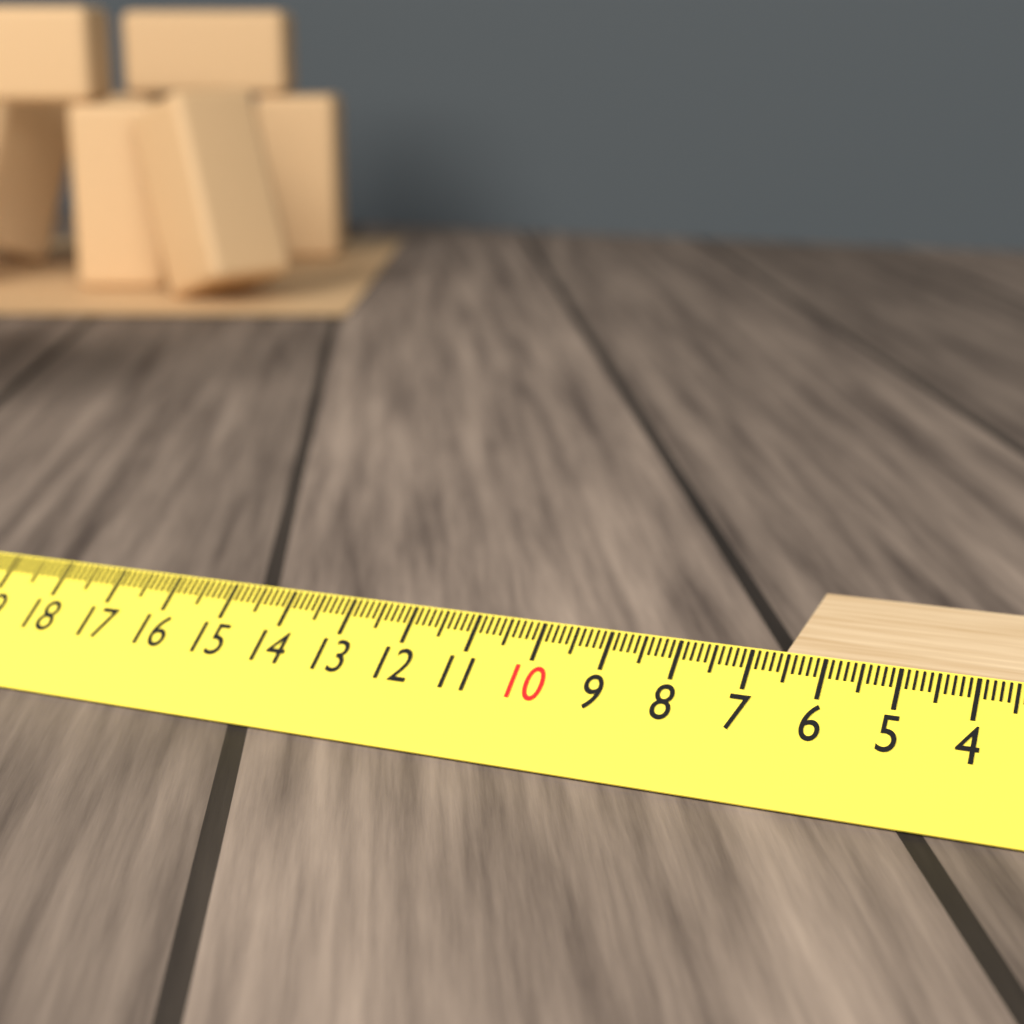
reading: 6.6 cm
